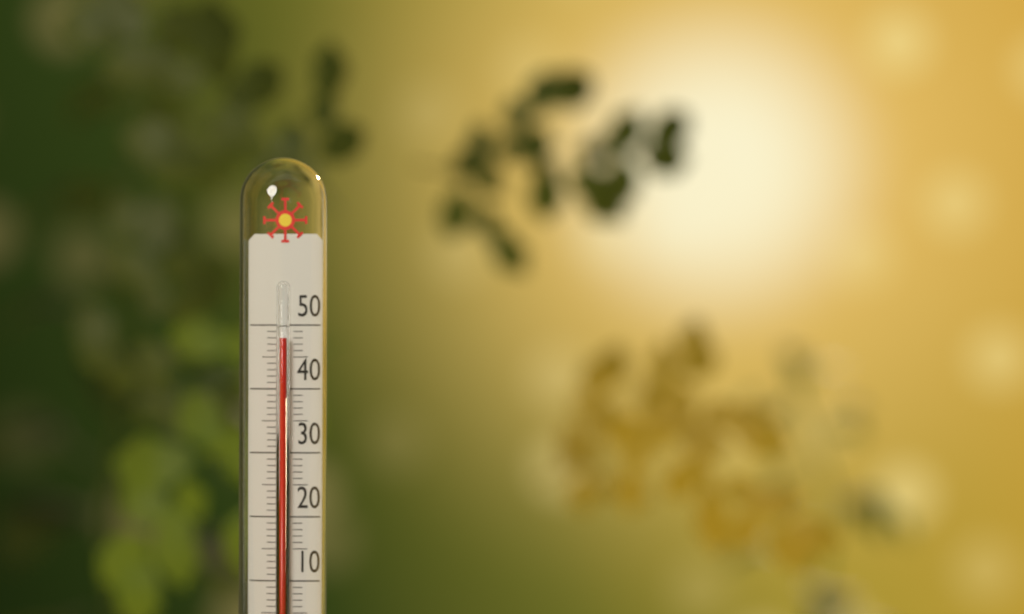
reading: 48 °C
